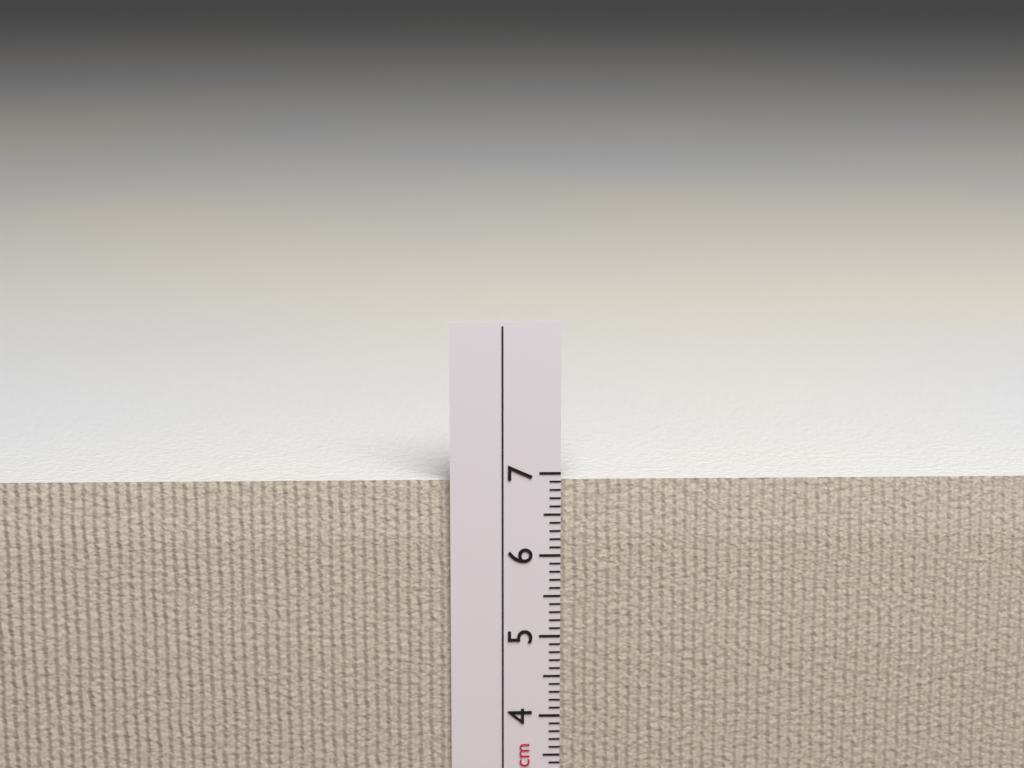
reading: 6.9 cm
